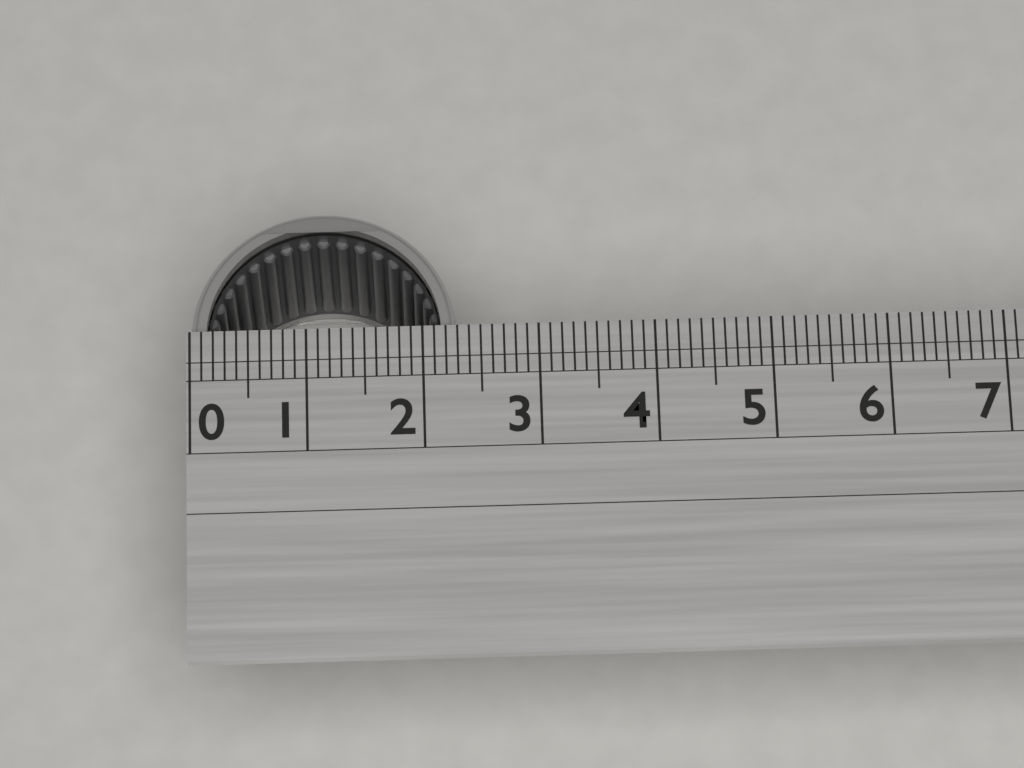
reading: 2.3 (no unit)
